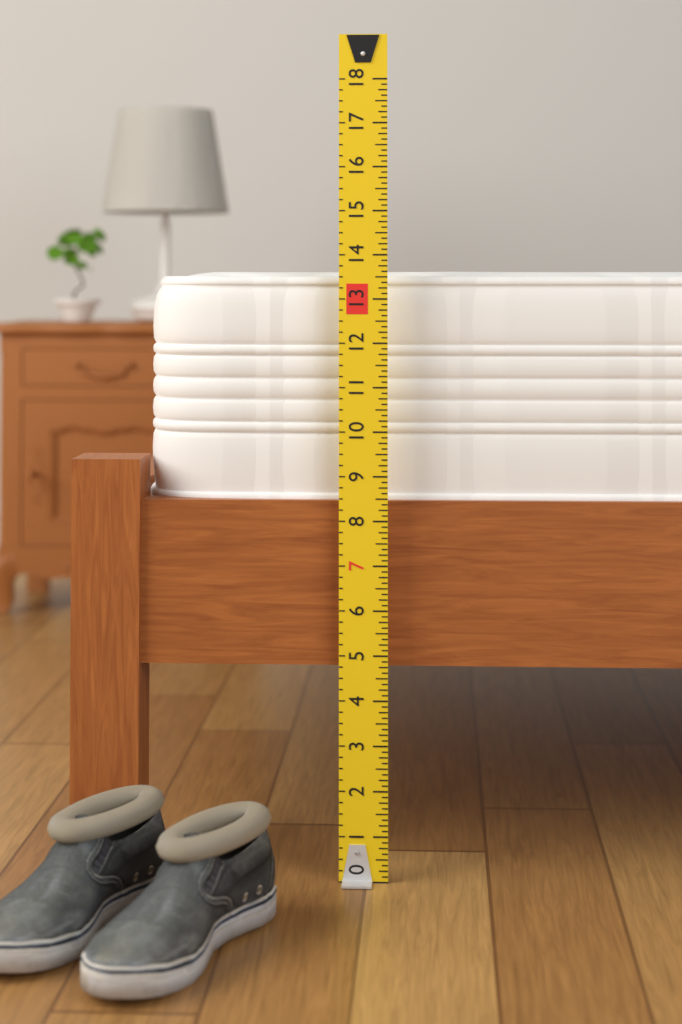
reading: 13.625 (no unit)
